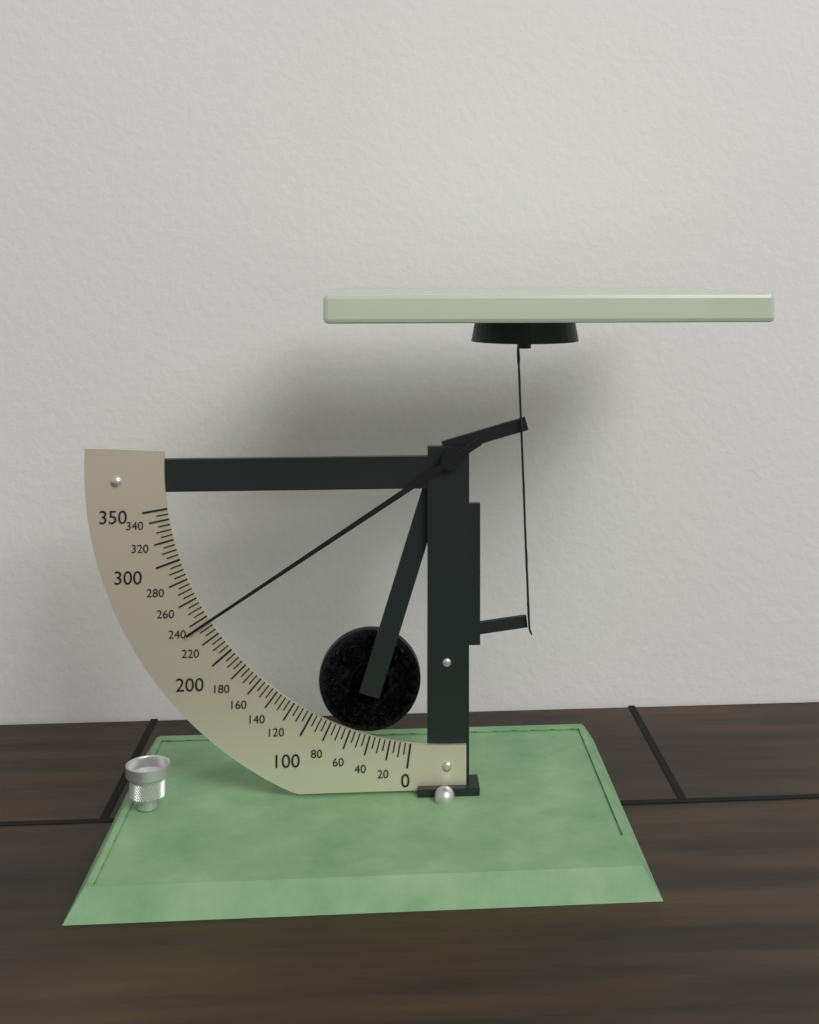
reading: 235 (no unit)
